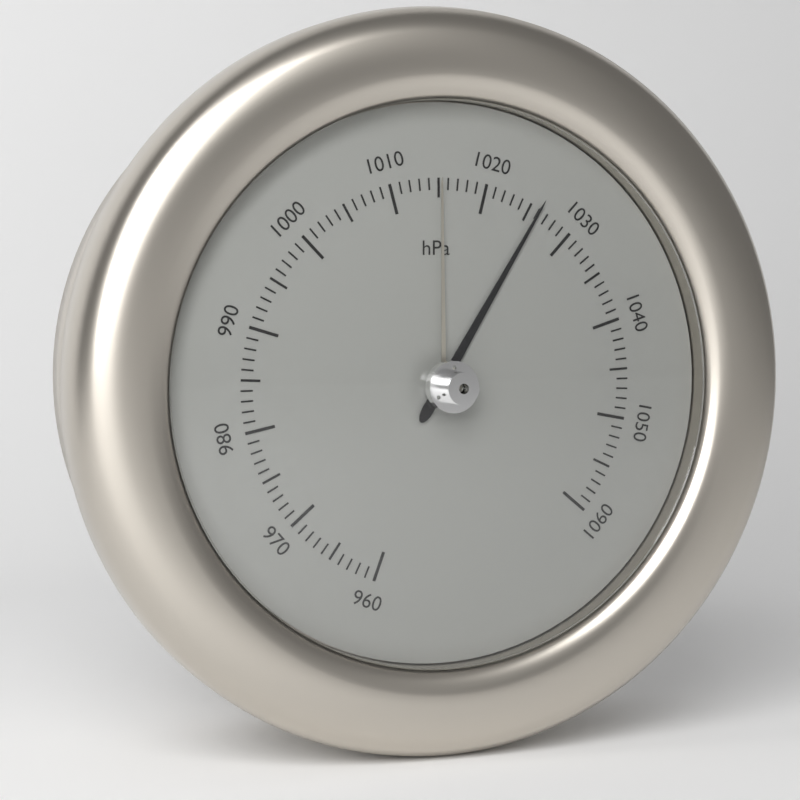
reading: 1026 hPa
